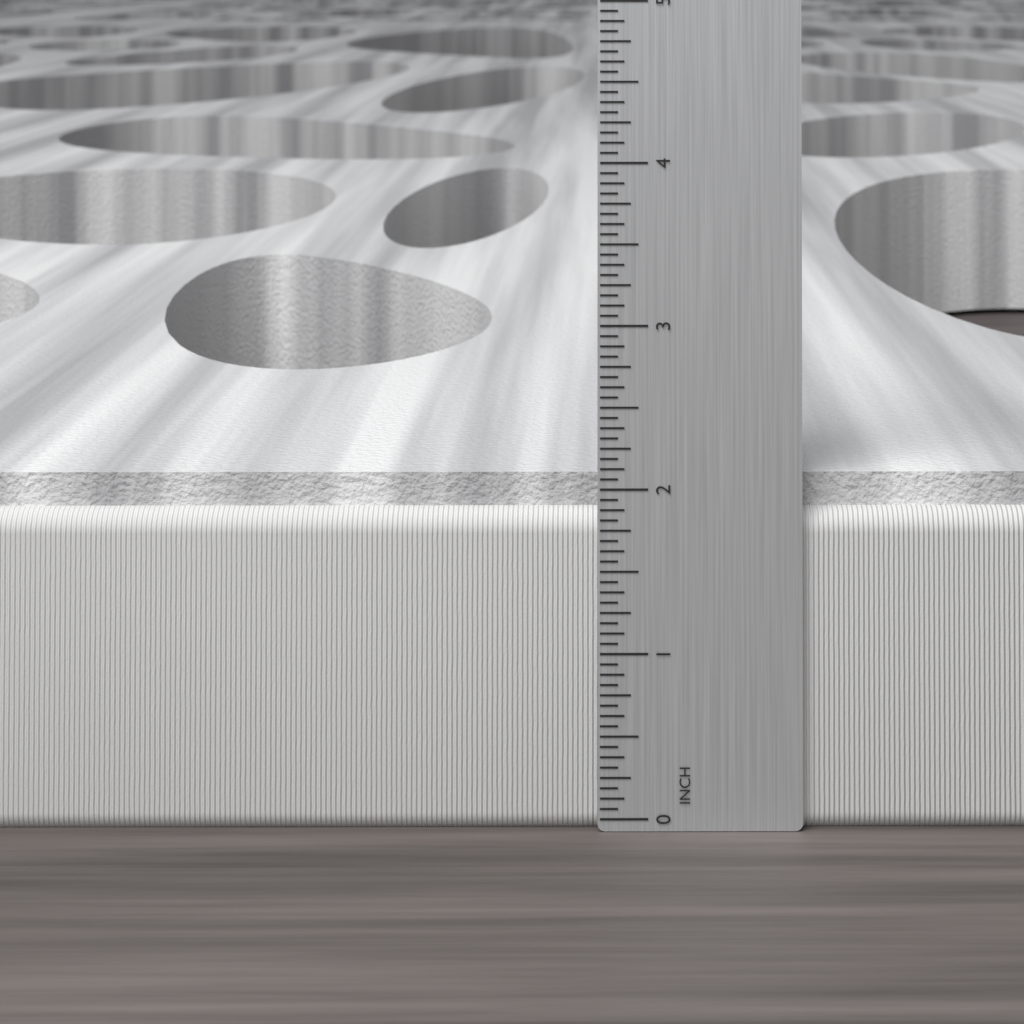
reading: 2.0625 in
